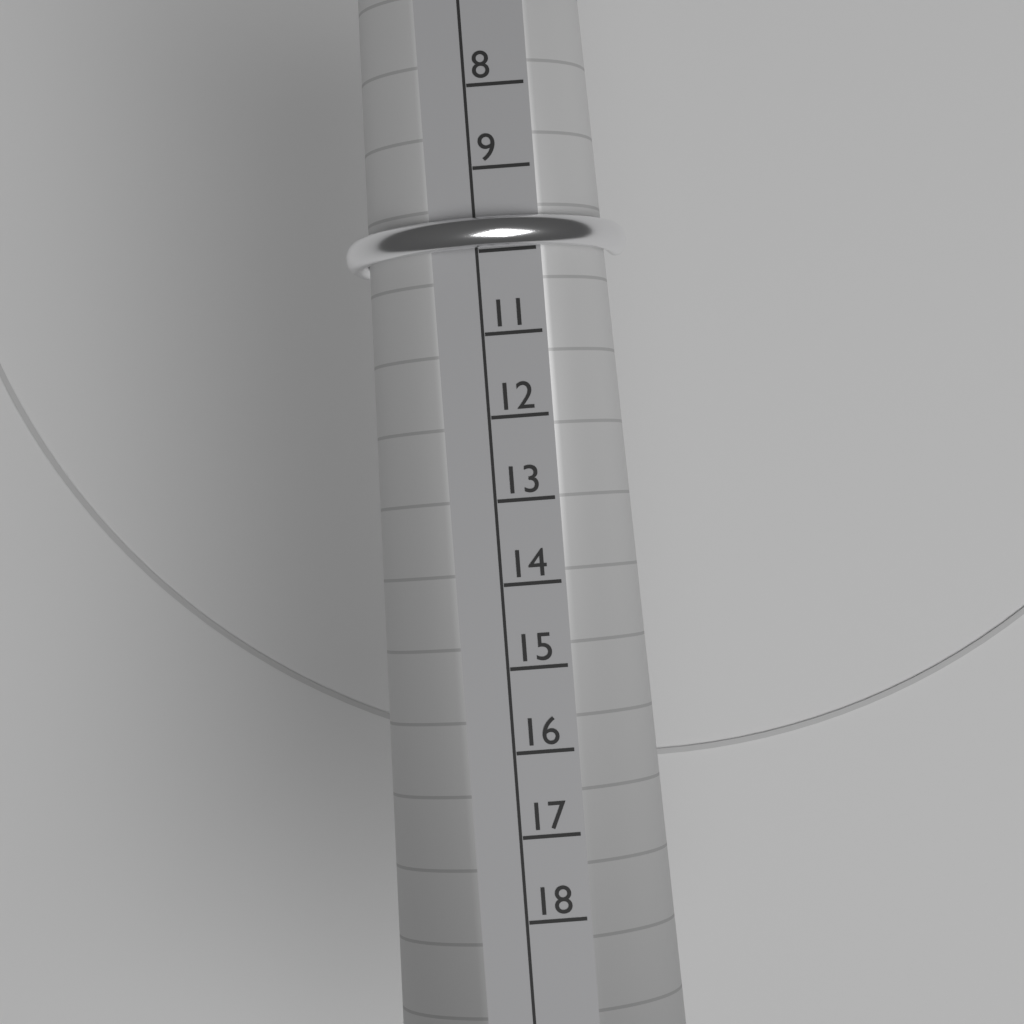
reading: 10 (no unit)
